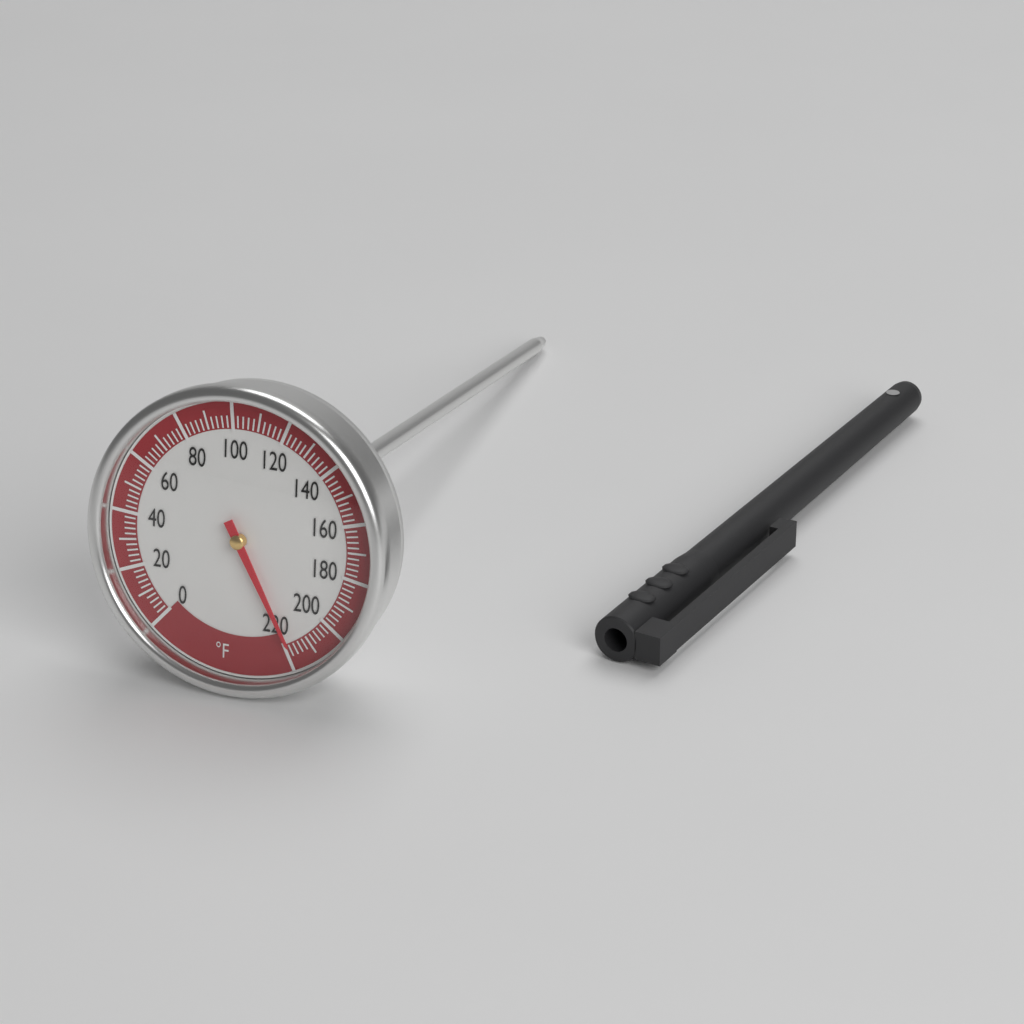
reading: 218 °F
